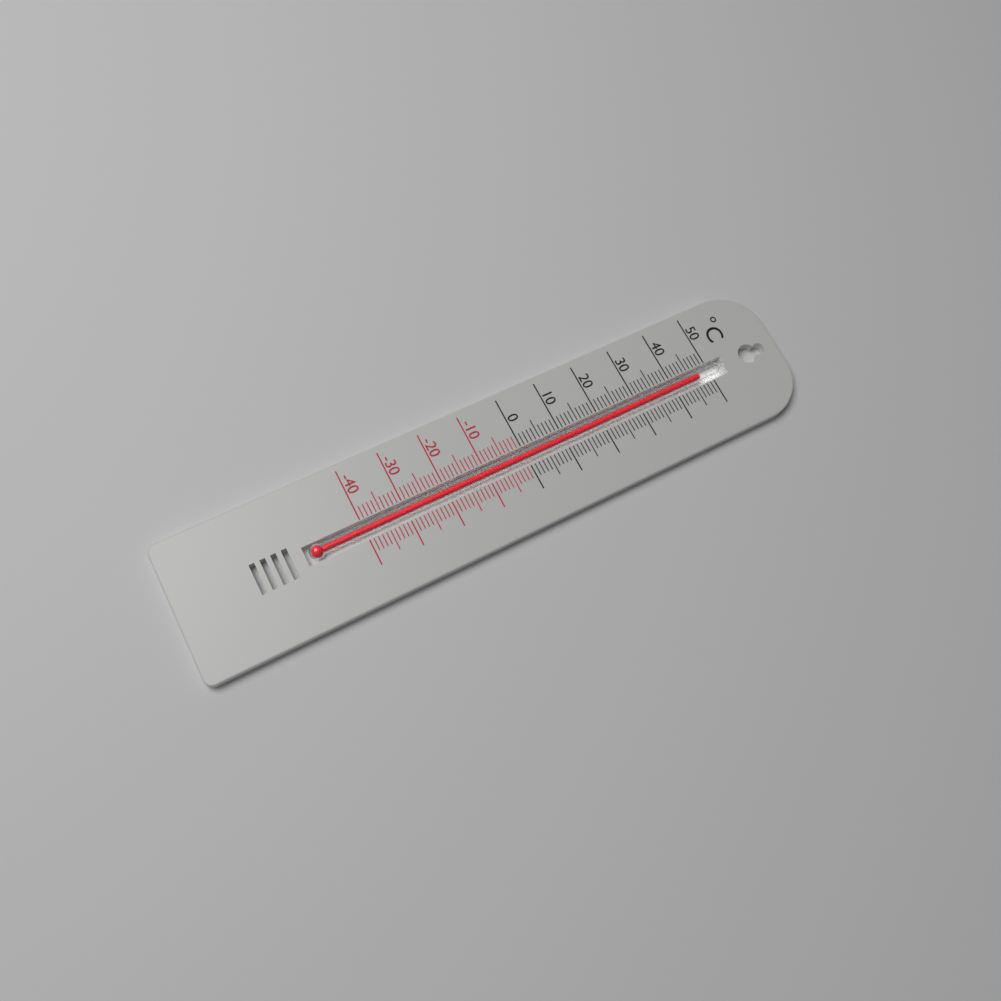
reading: 47 °C
